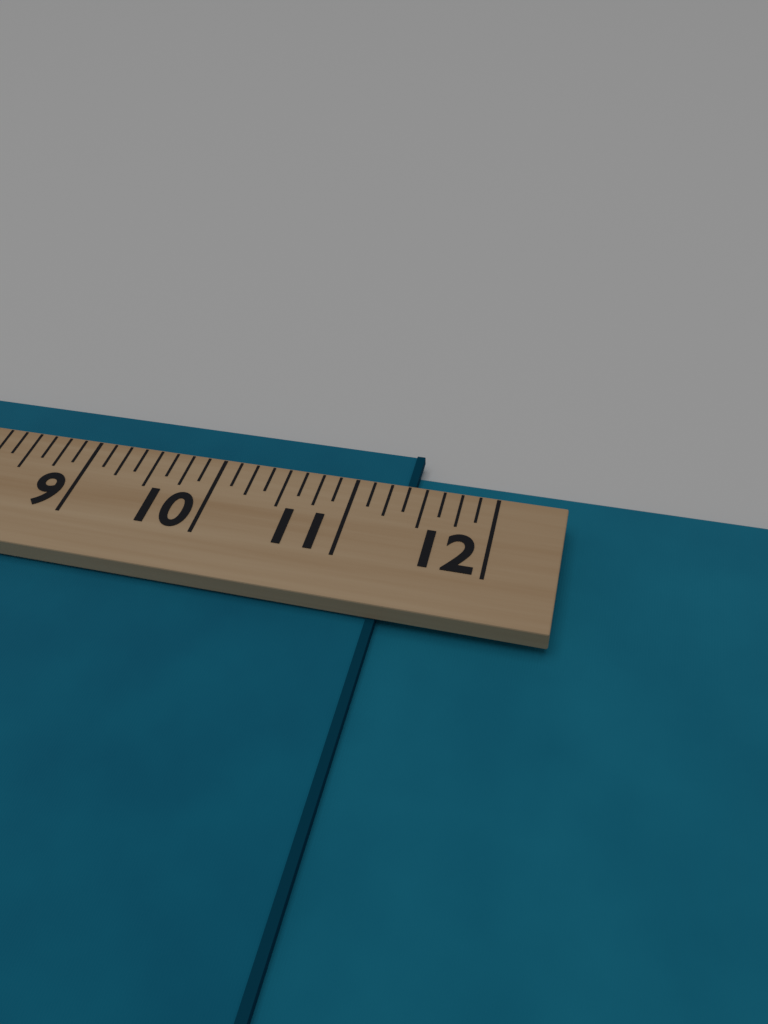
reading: 11.375 (no unit)
